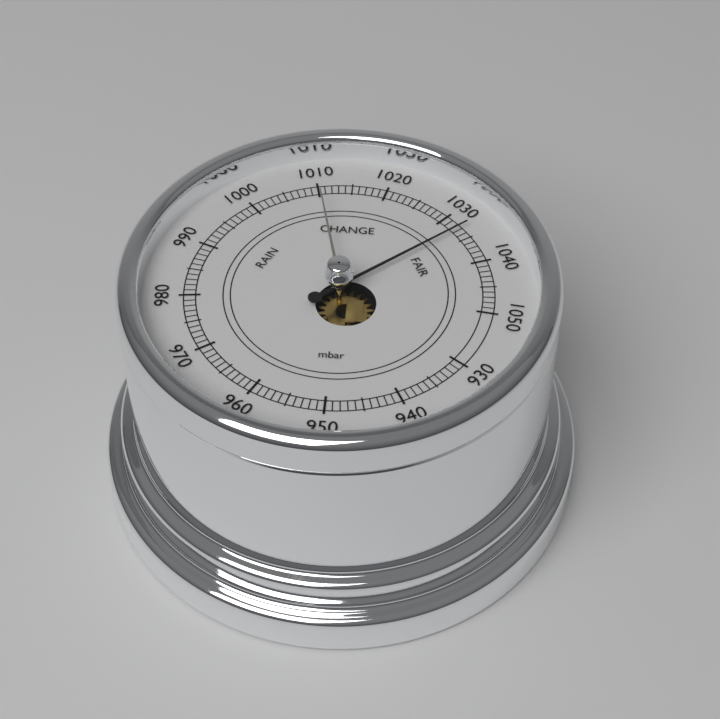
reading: 1033 mbar
